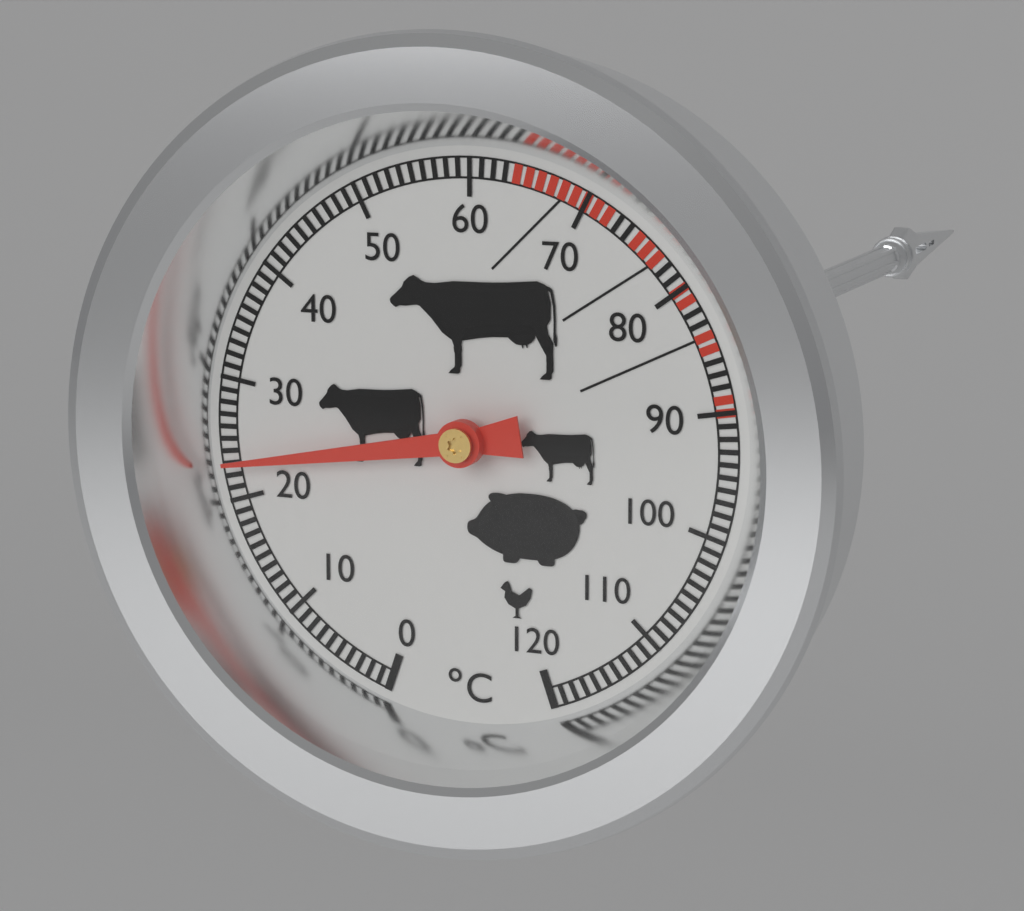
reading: 23 °C
